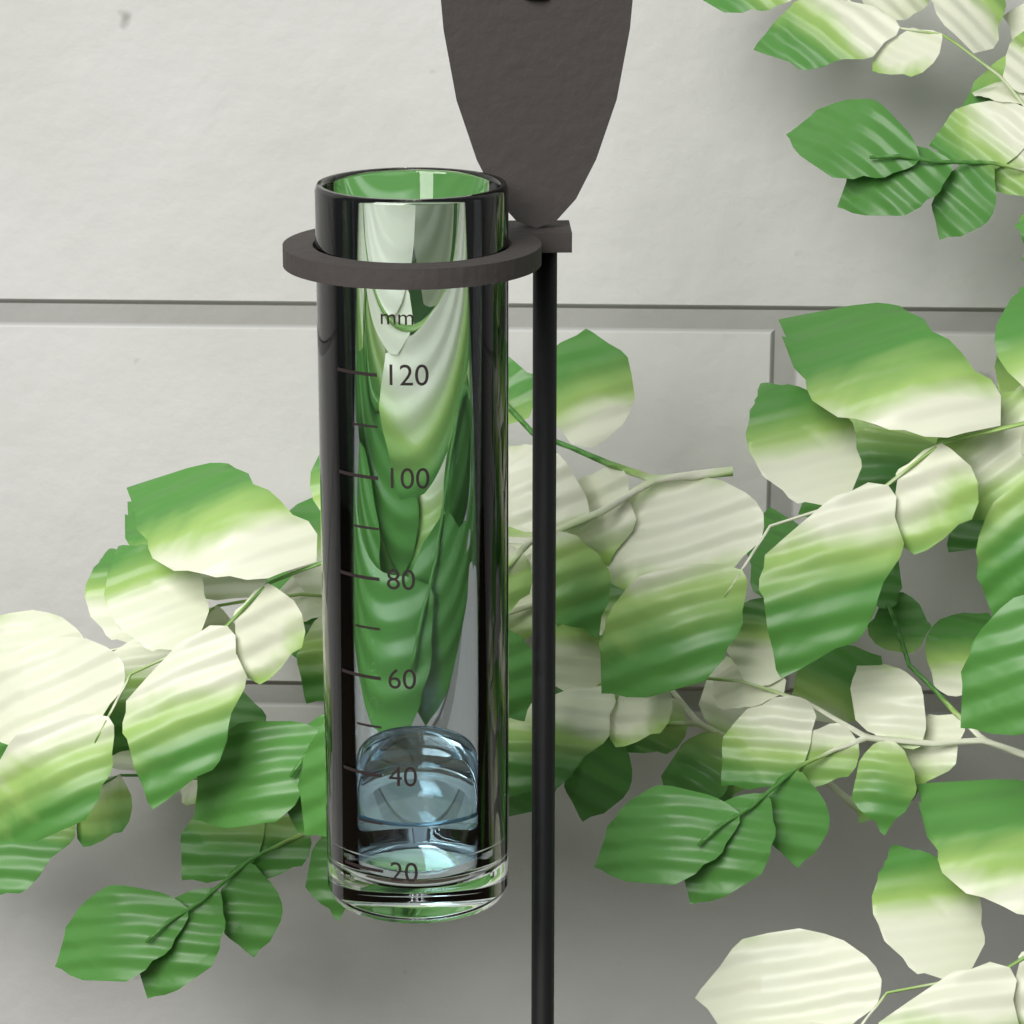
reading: 30 mm
